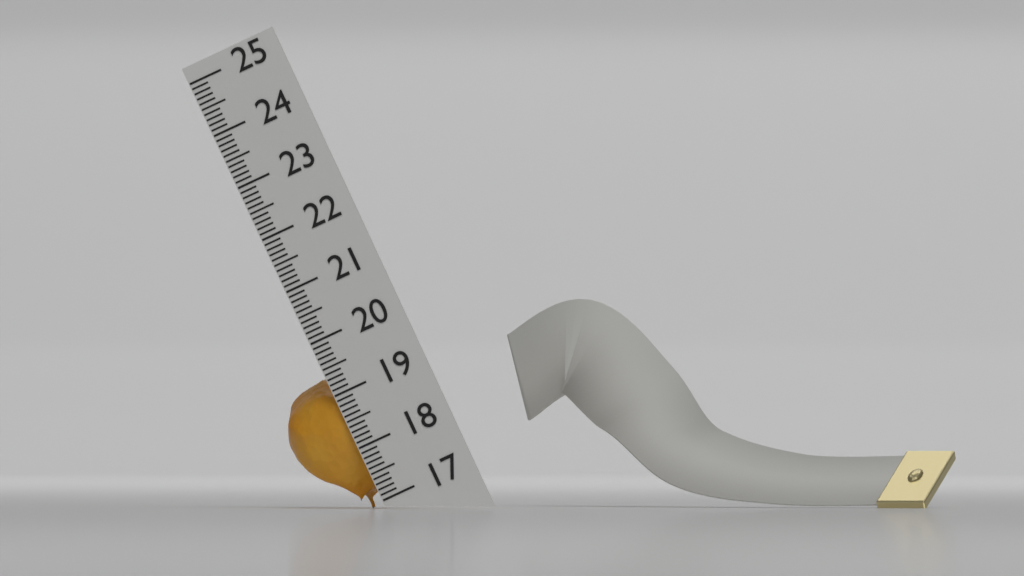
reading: 19.4 (no unit)
